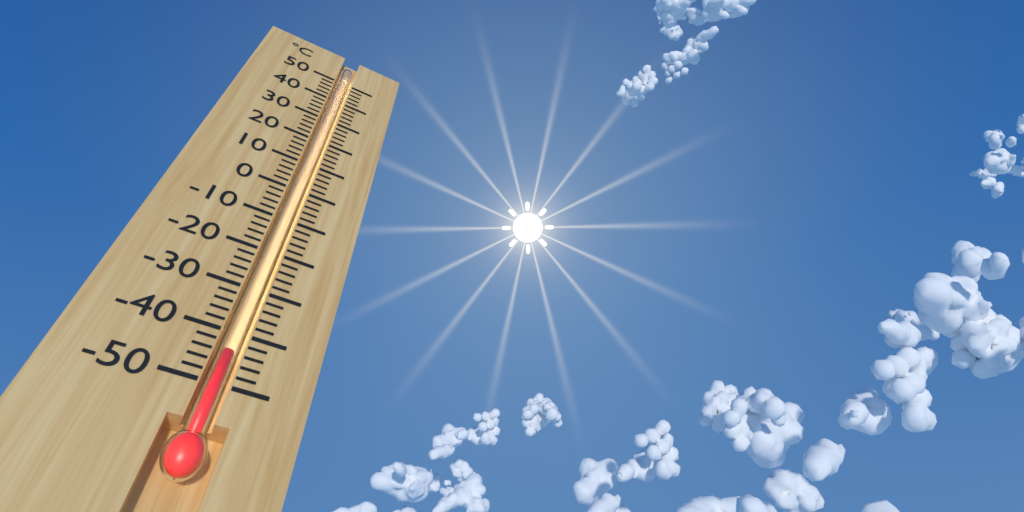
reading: -44 °C
